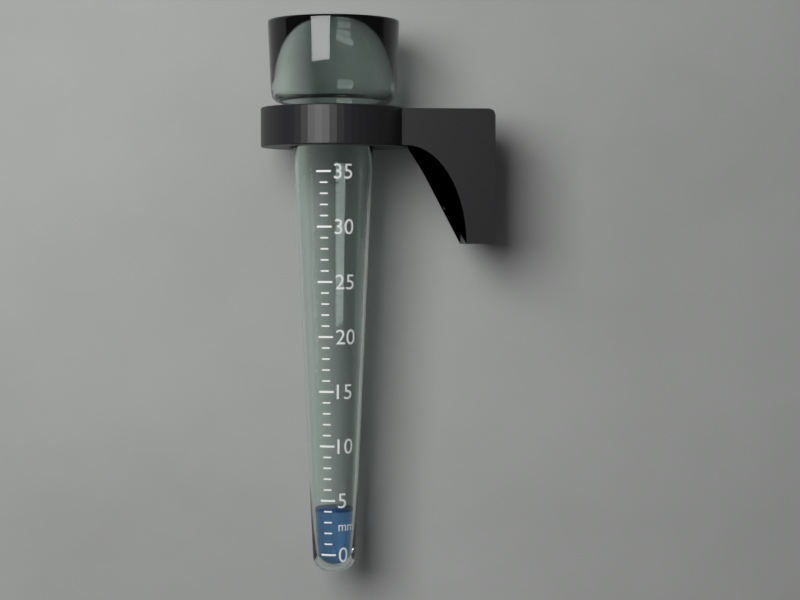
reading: 4 mm
